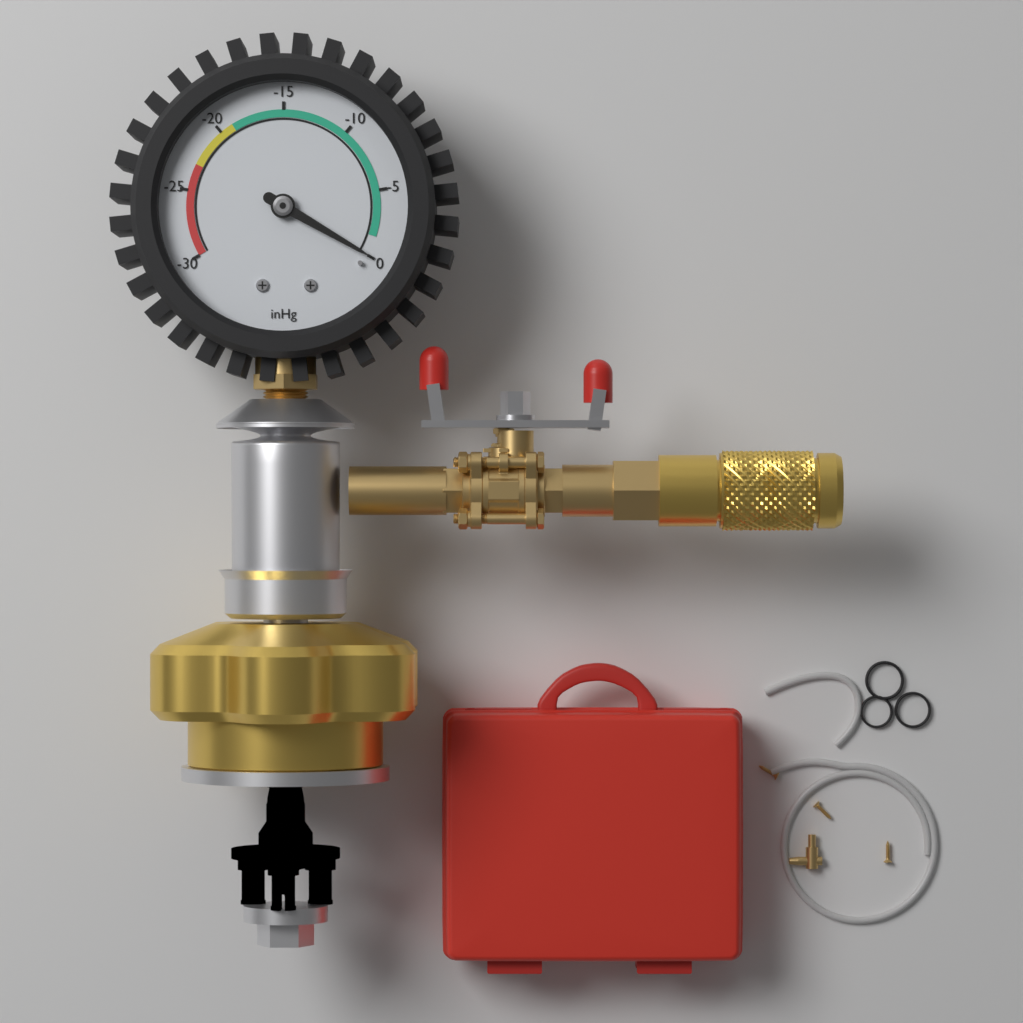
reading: 0 inHg
